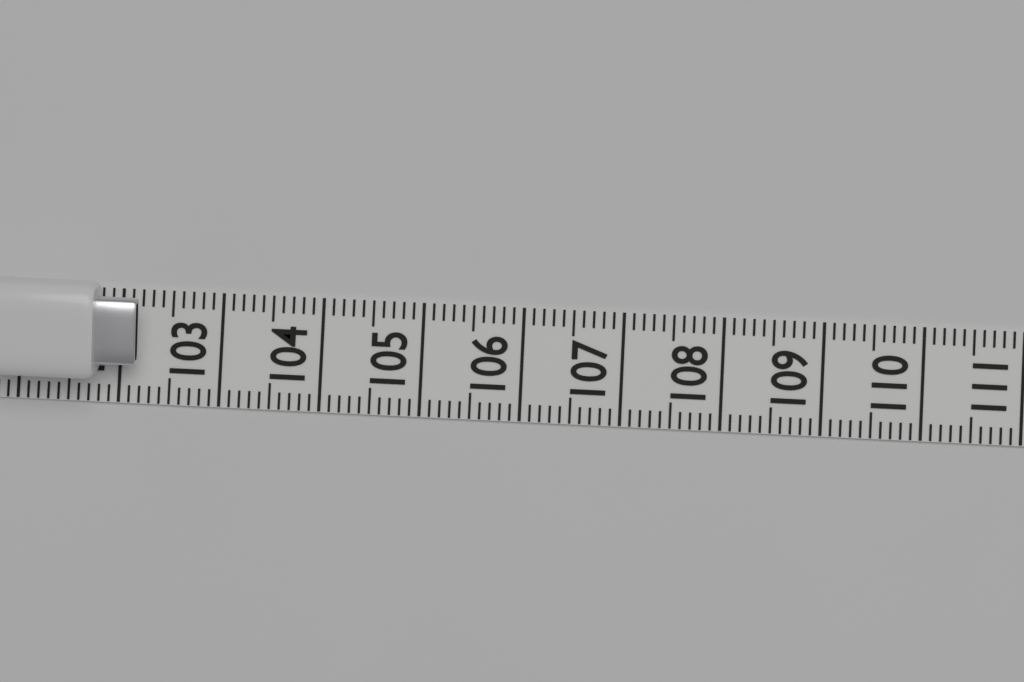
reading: 102.2 (no unit)
